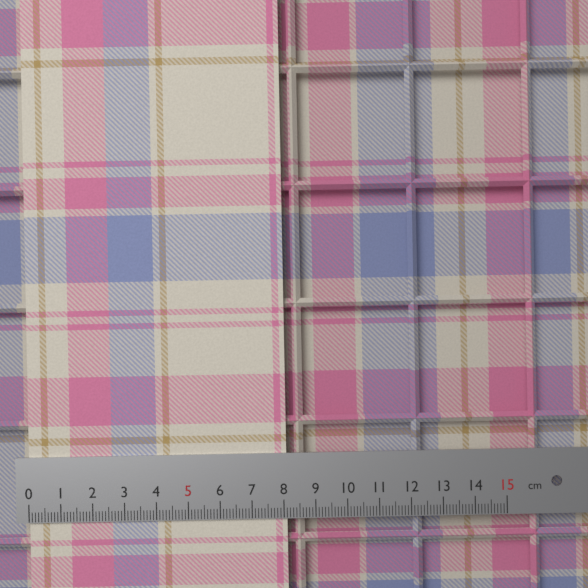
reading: 8.1 cm
